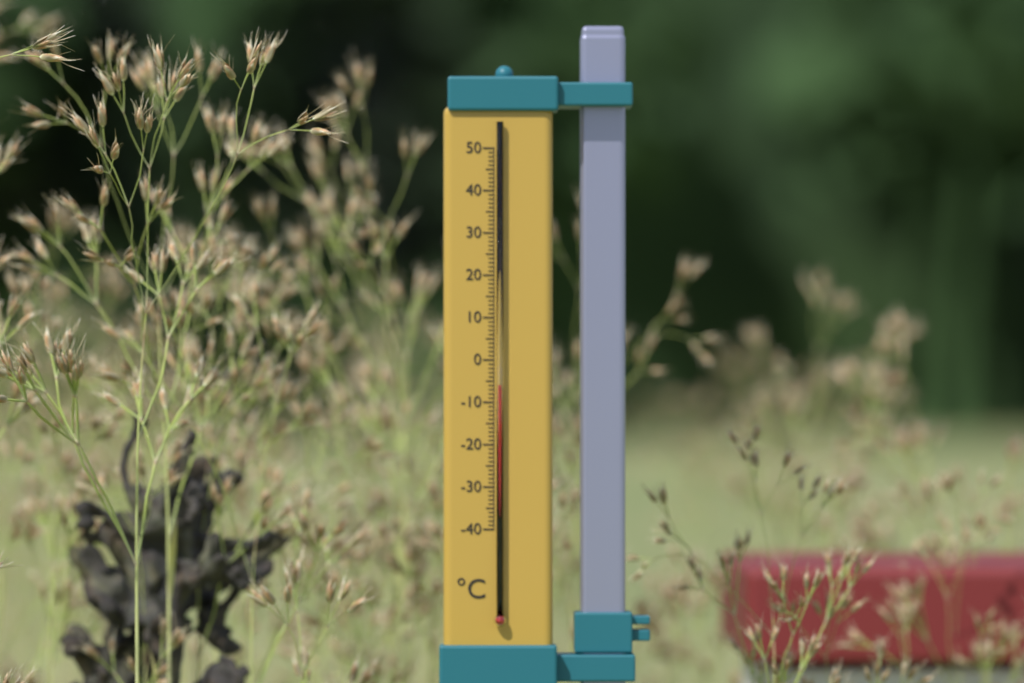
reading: -6 °C
